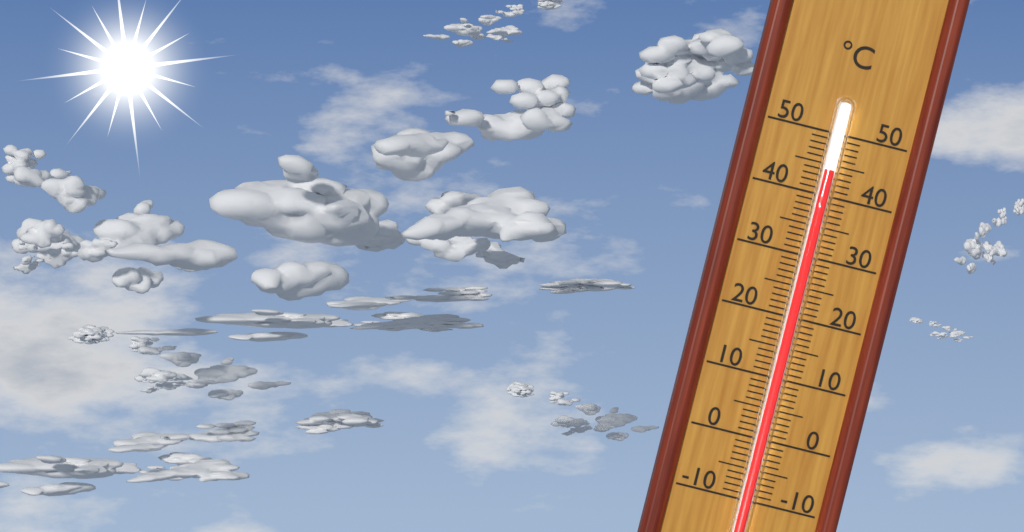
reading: 44 °C
